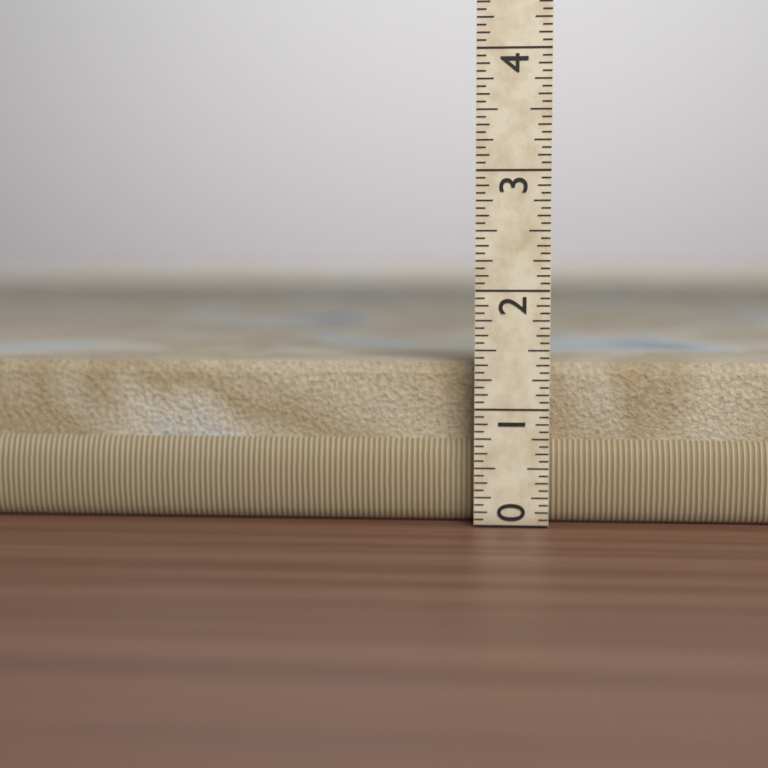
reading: 1.3750 (no unit)
